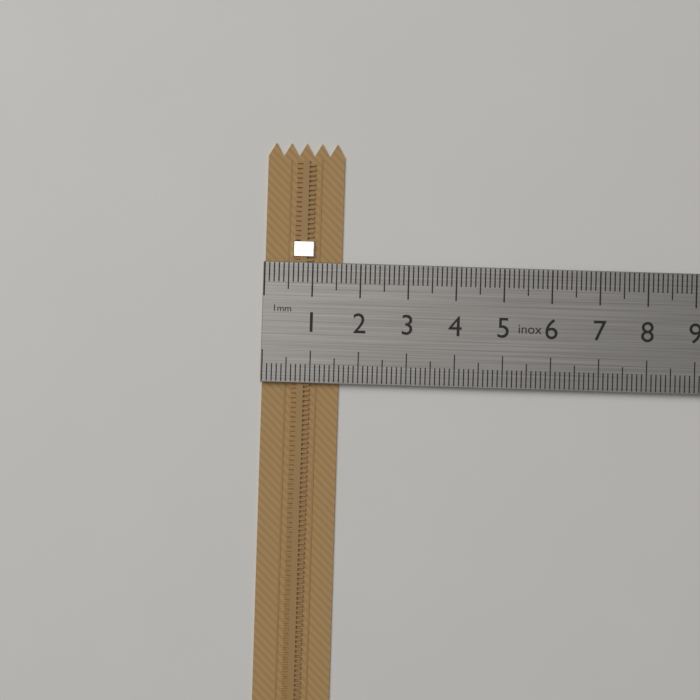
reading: 1.6 cm
